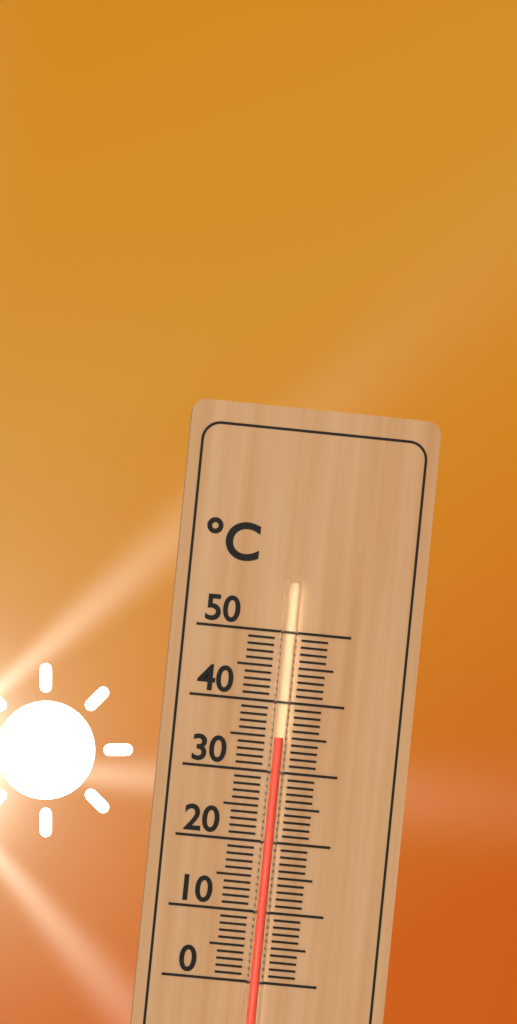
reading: 35 °C
